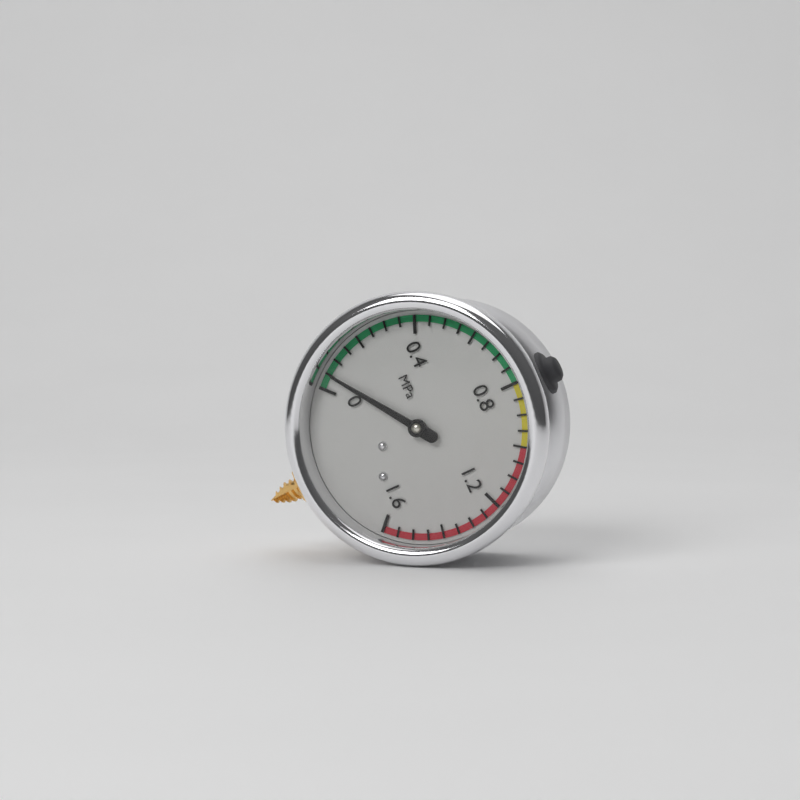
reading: 0.05 MPa
